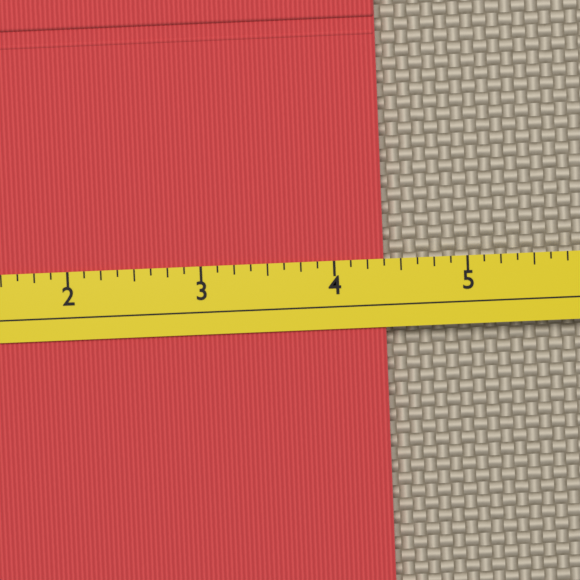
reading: 4.375 (no unit)
